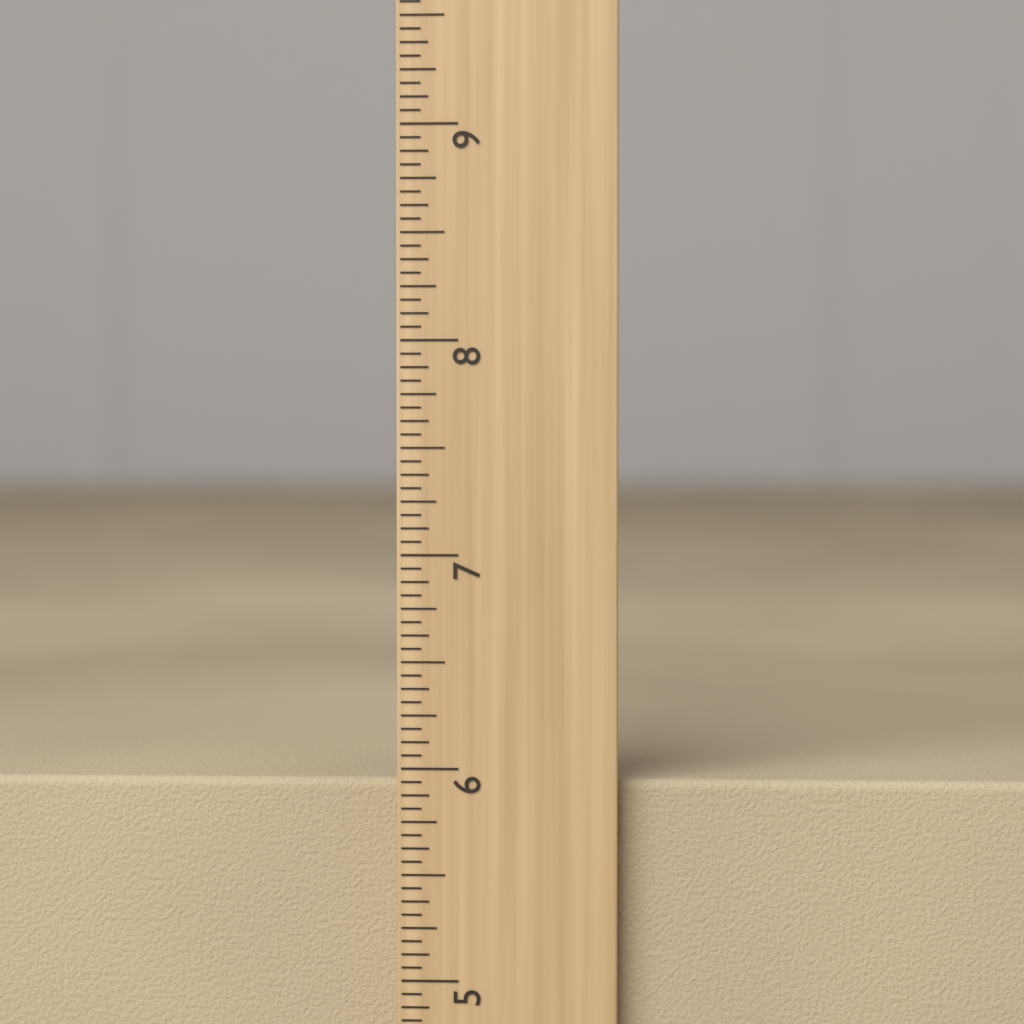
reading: 5.9375 inch
